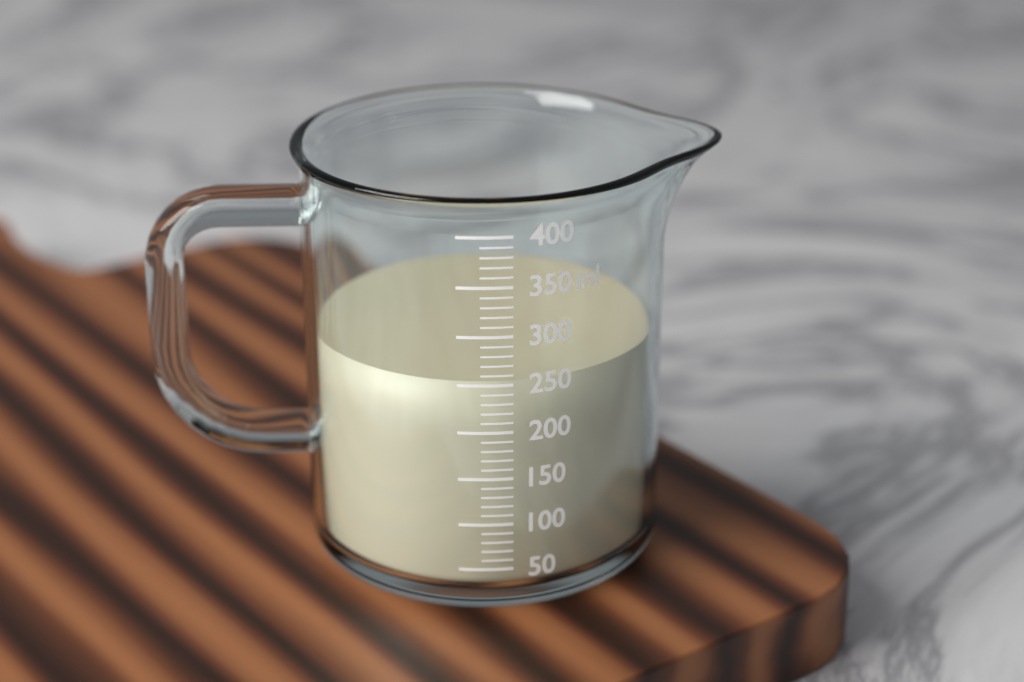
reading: 250 ml
